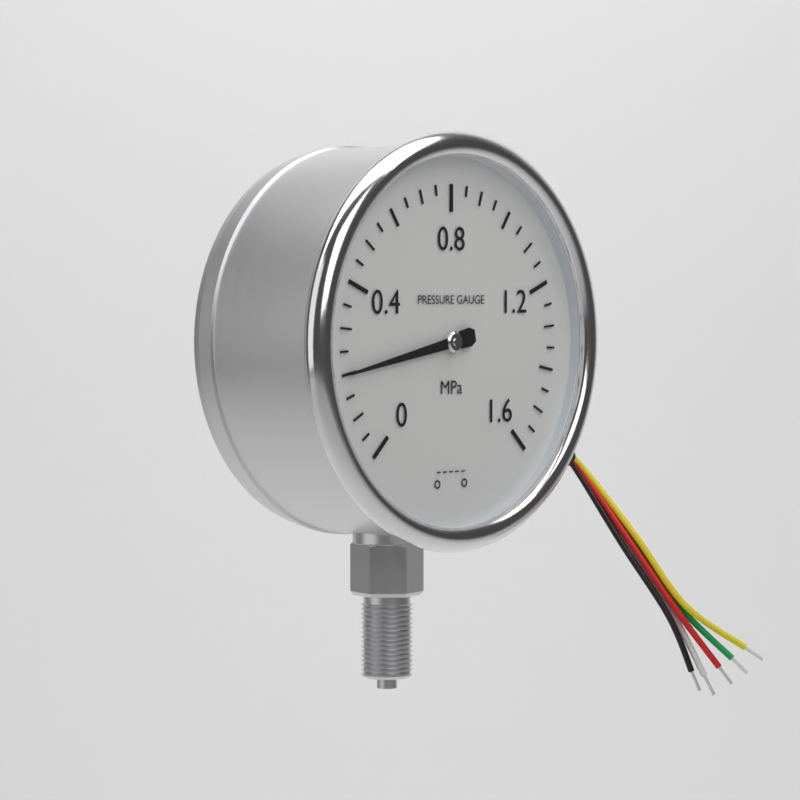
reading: 0.20 MPa
